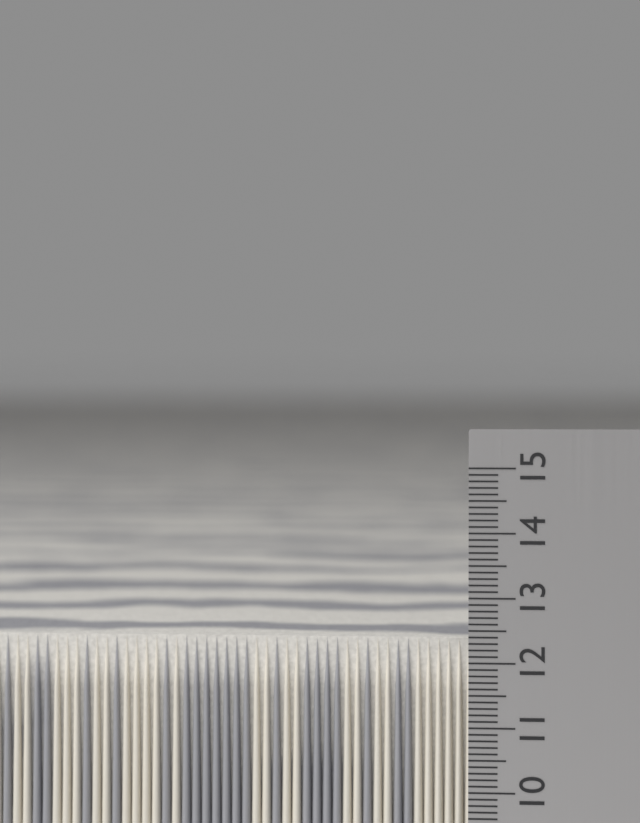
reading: 12.3 cm
